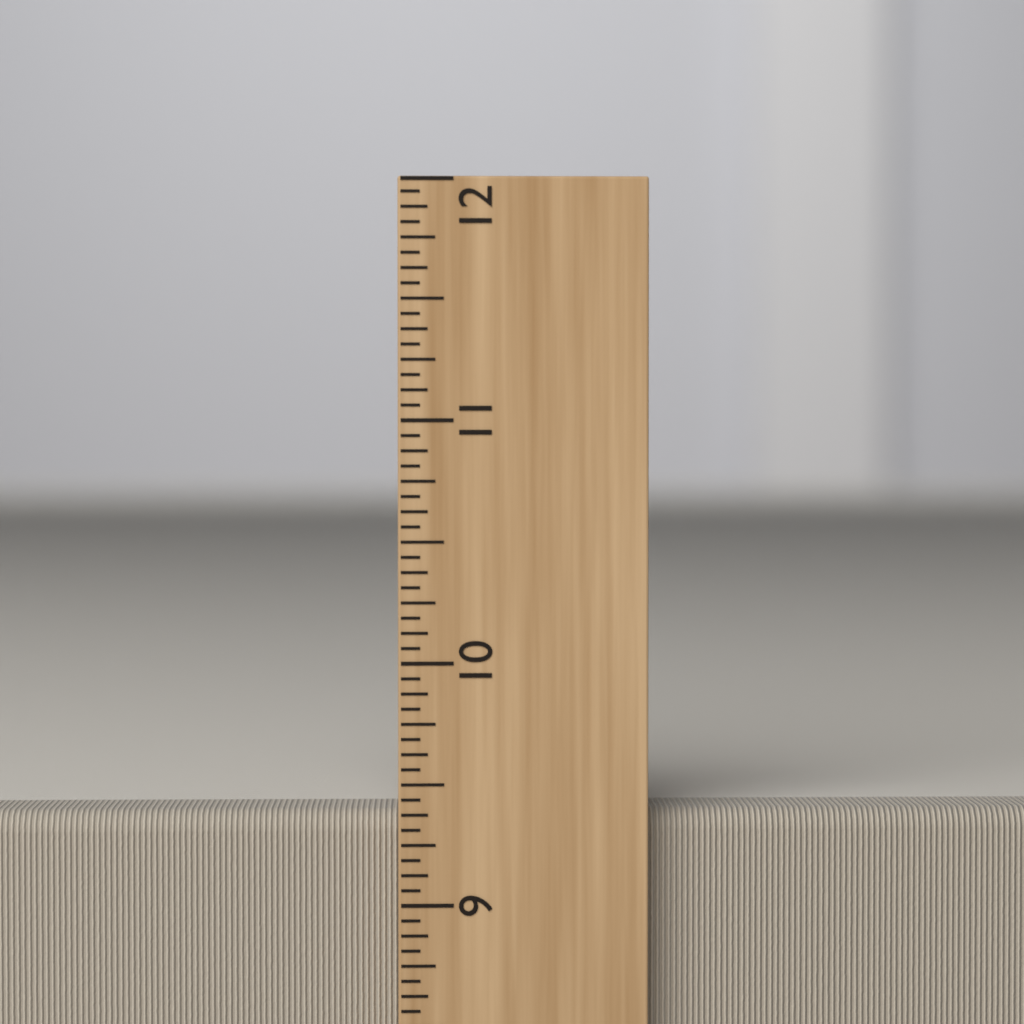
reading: 9.3750 inch
